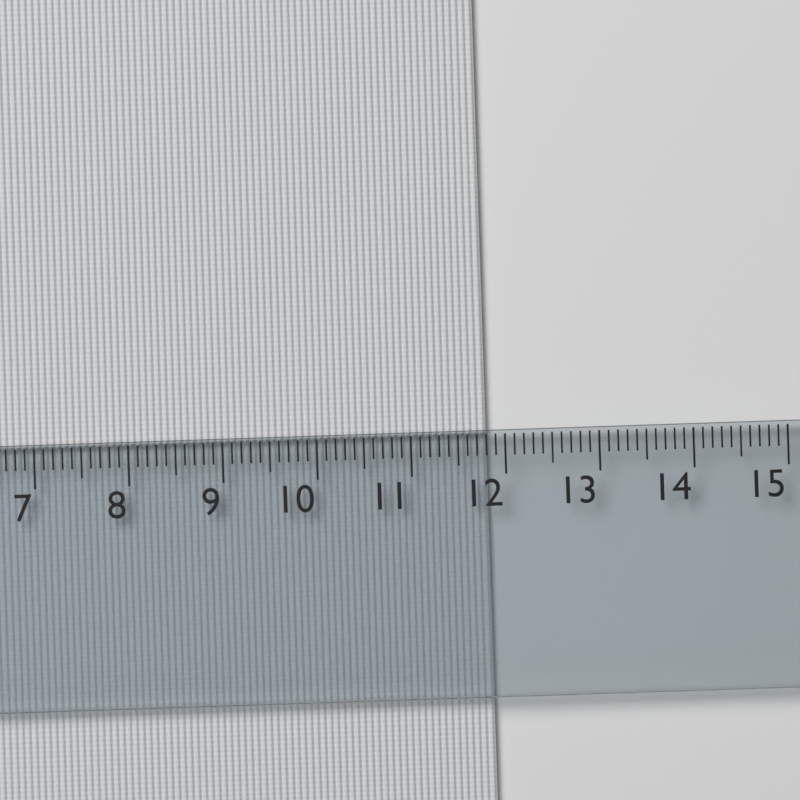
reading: 11.8 cm
